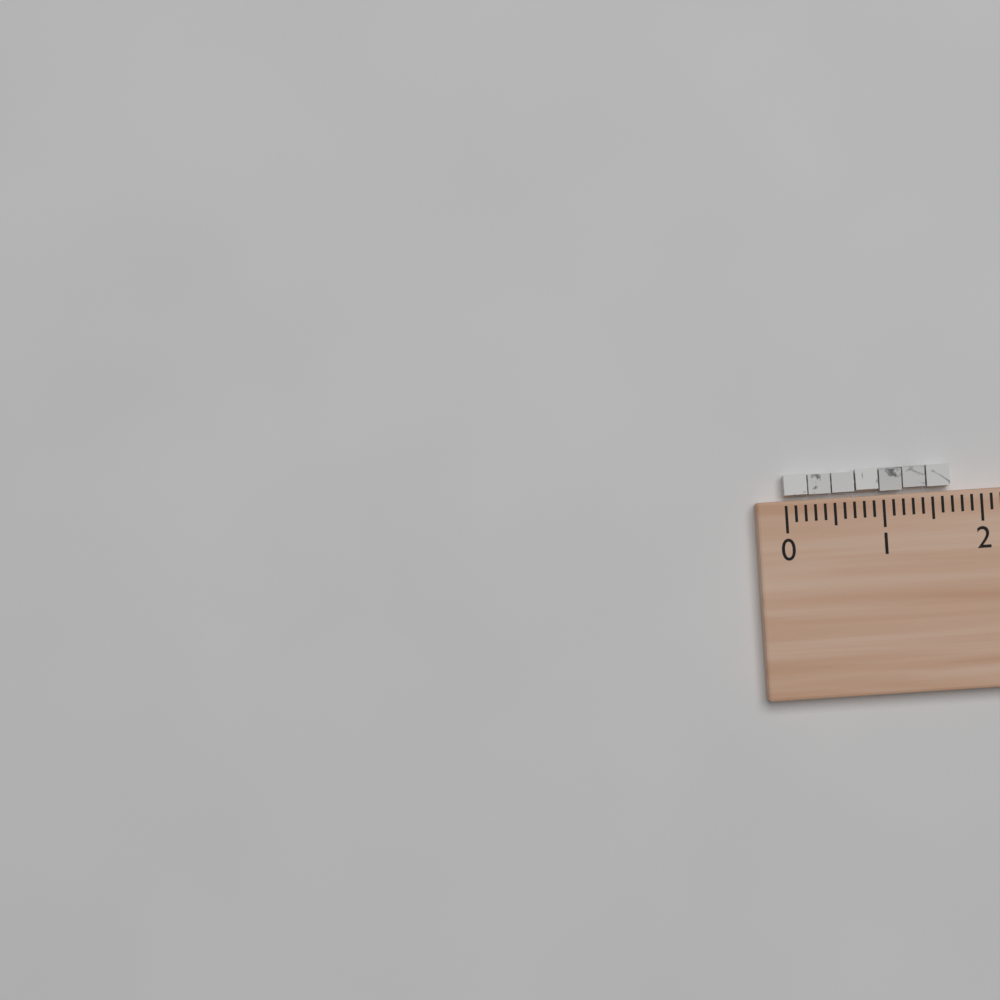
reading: 1.7 (no unit)
